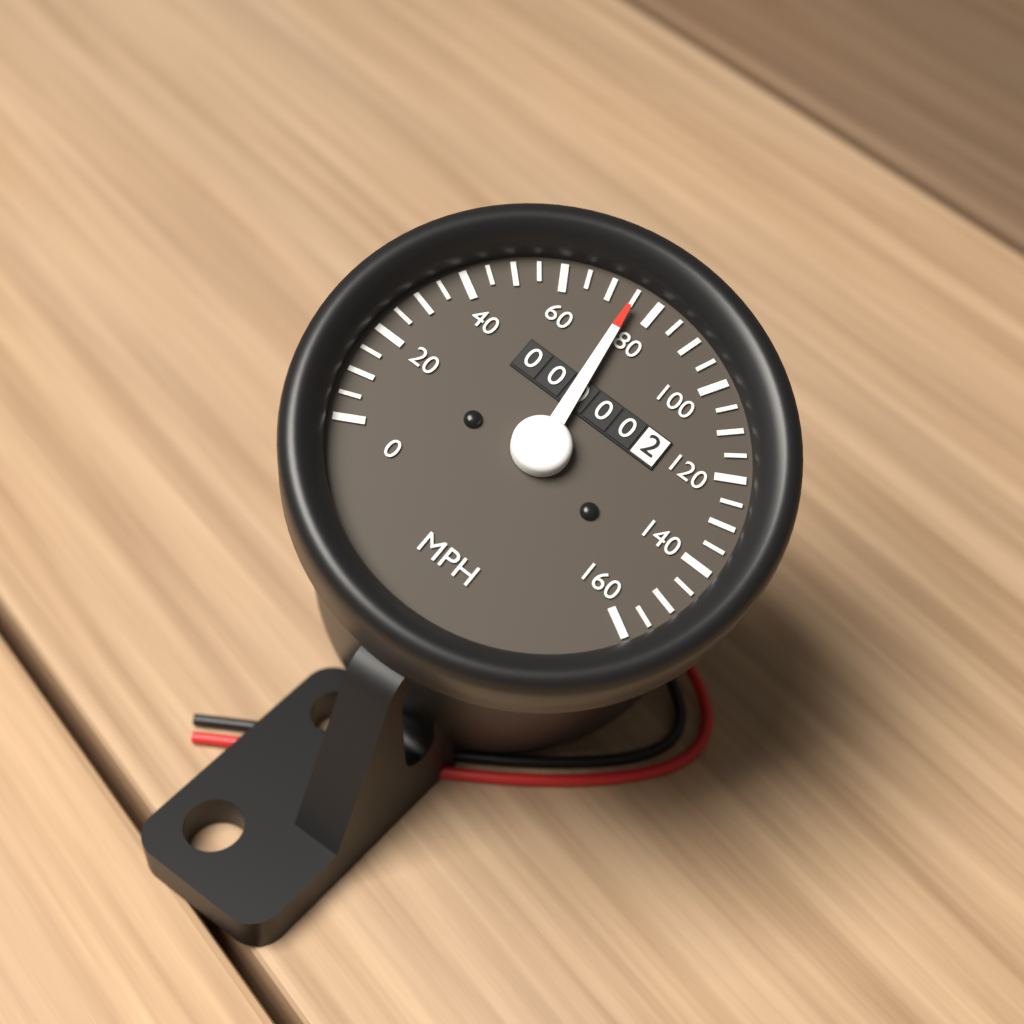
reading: 75 MPH
